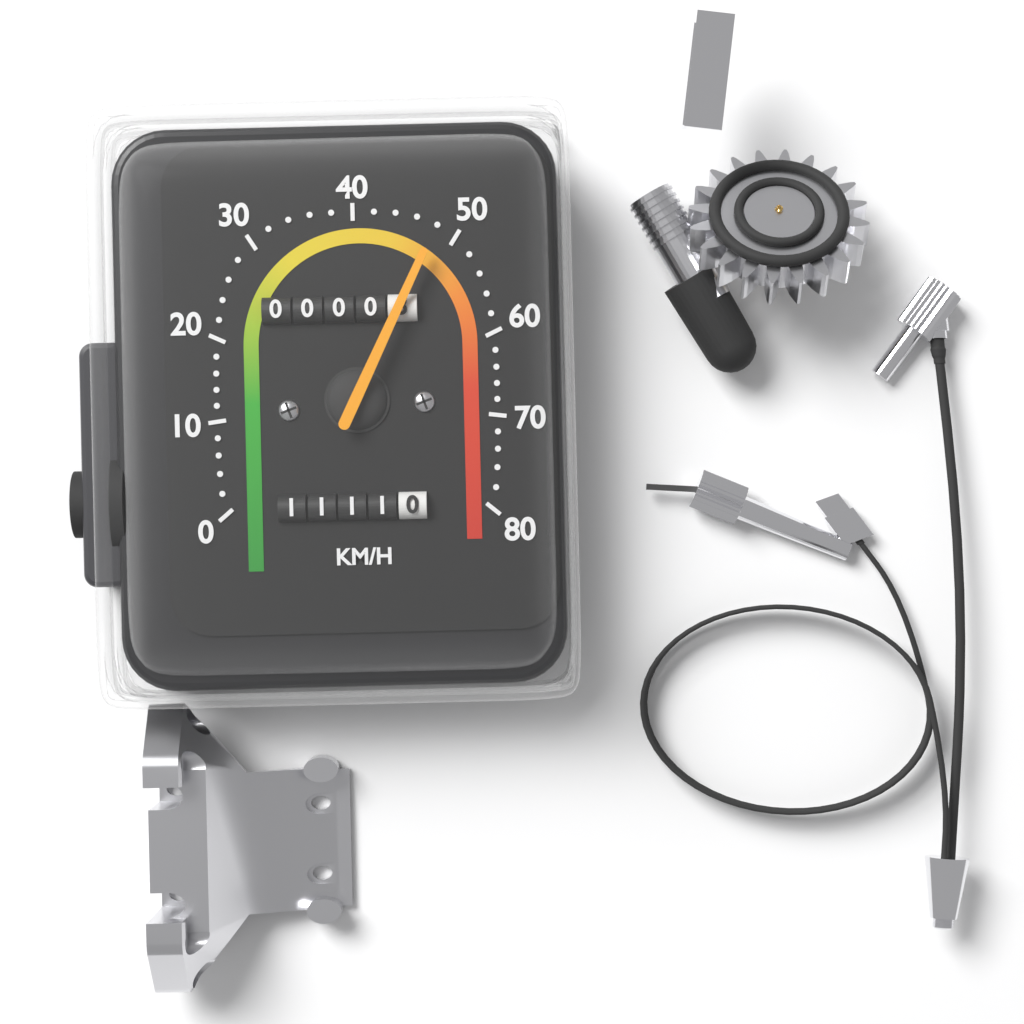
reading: 48 km/h
